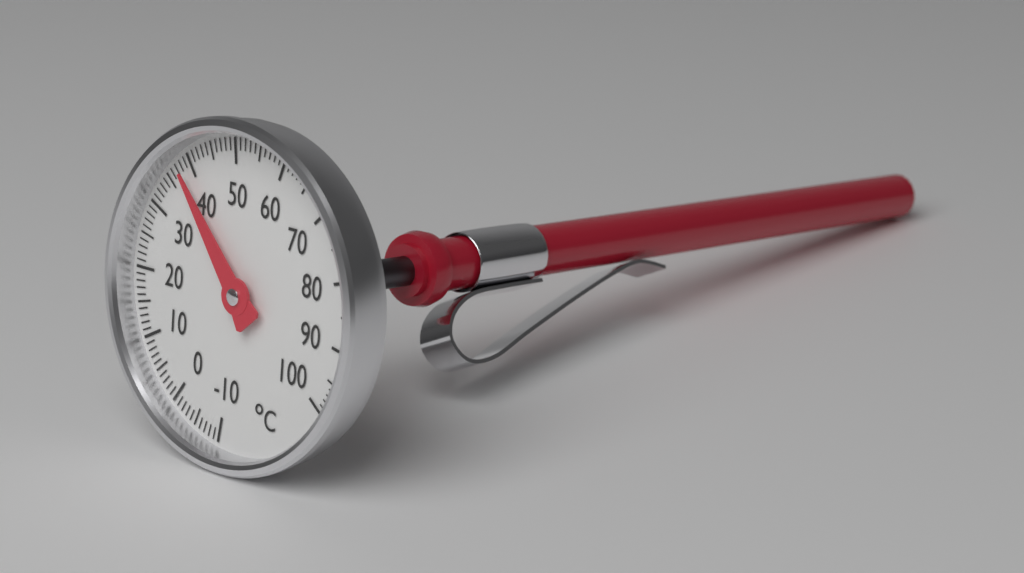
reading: 38 °C
